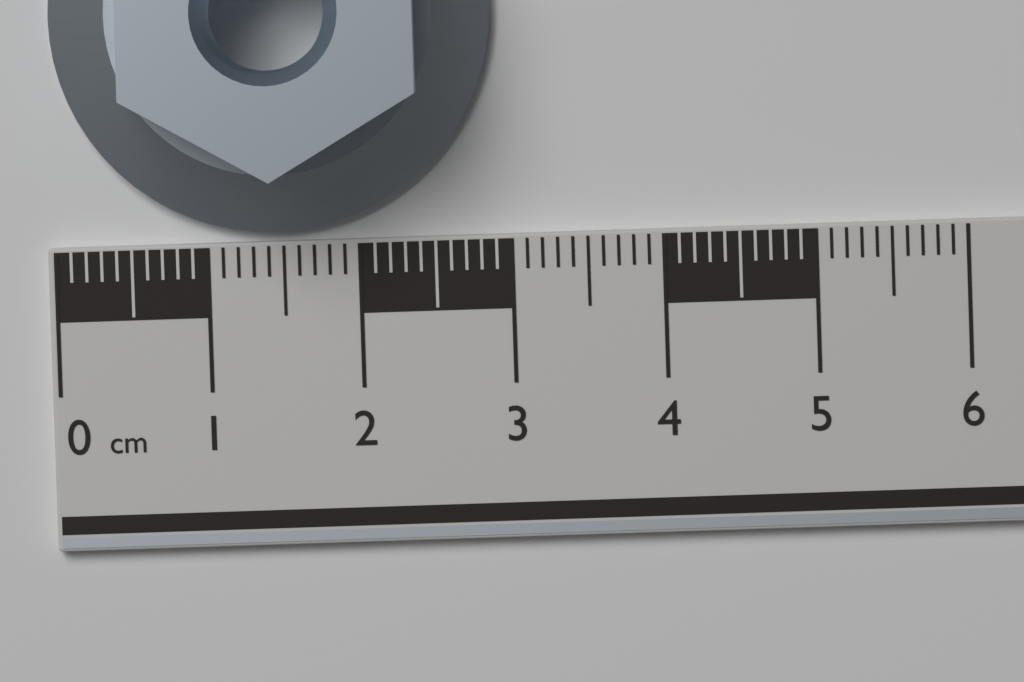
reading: 2.9 cm
